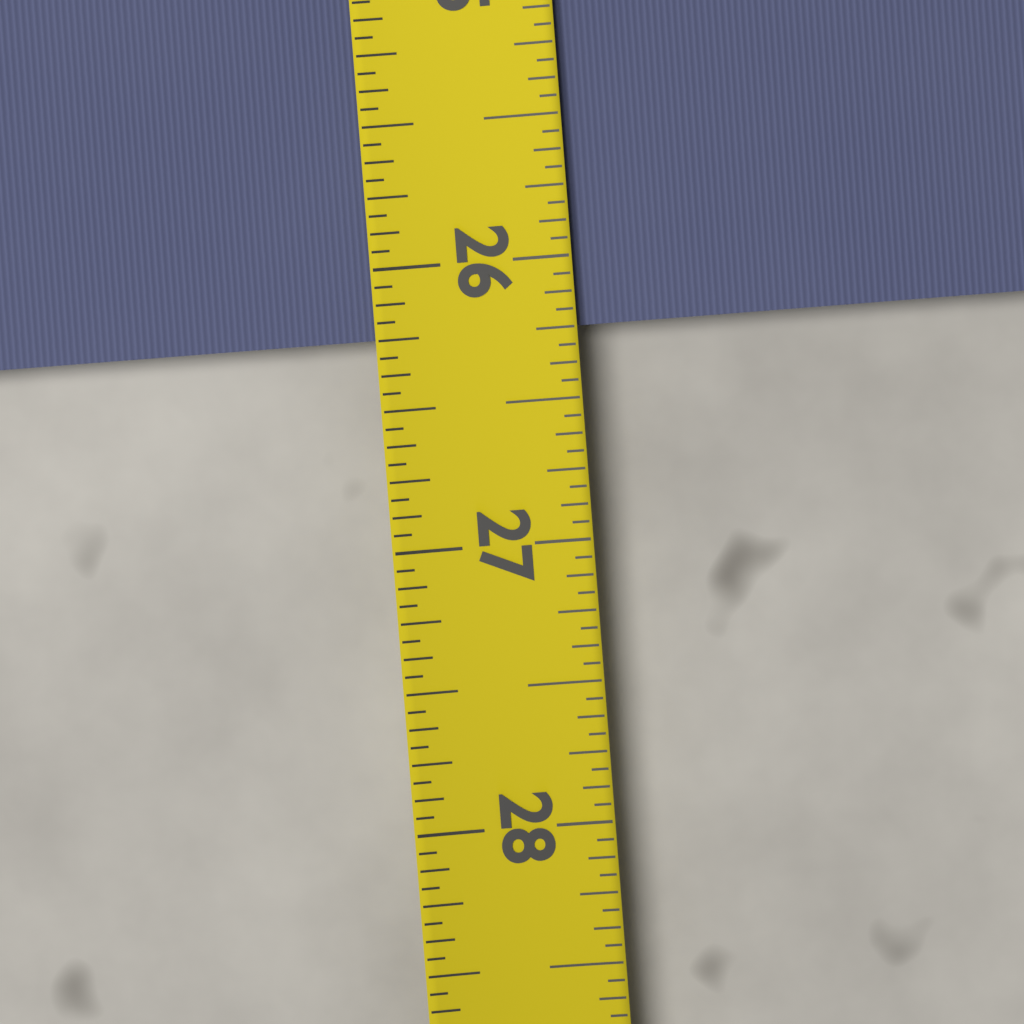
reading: 26.2500 (no unit)
